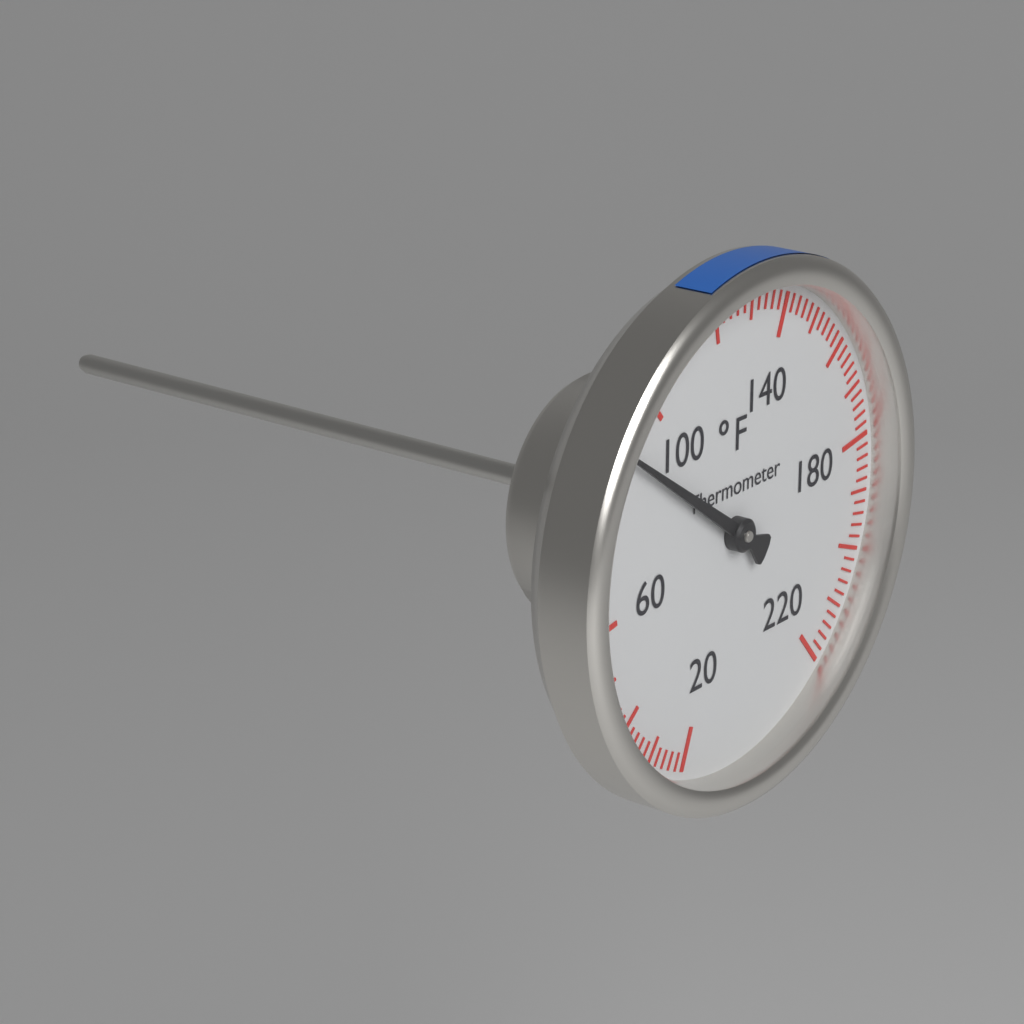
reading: 90 °F
